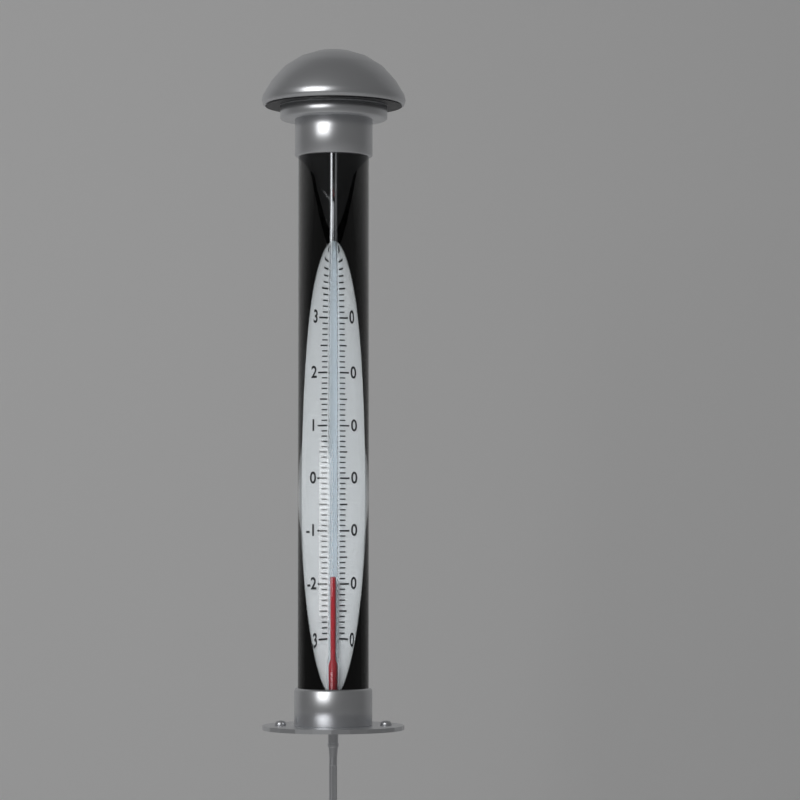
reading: -19 °C
